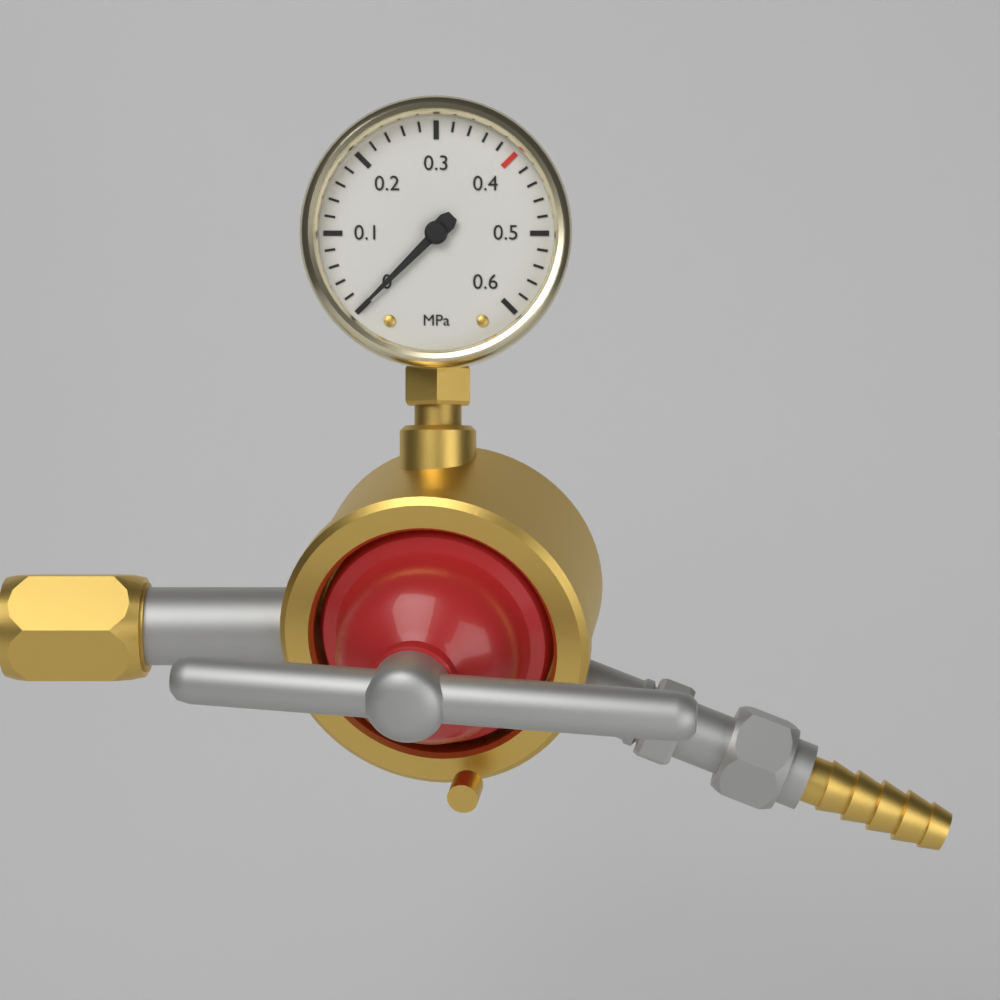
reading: 0.00 MPa
